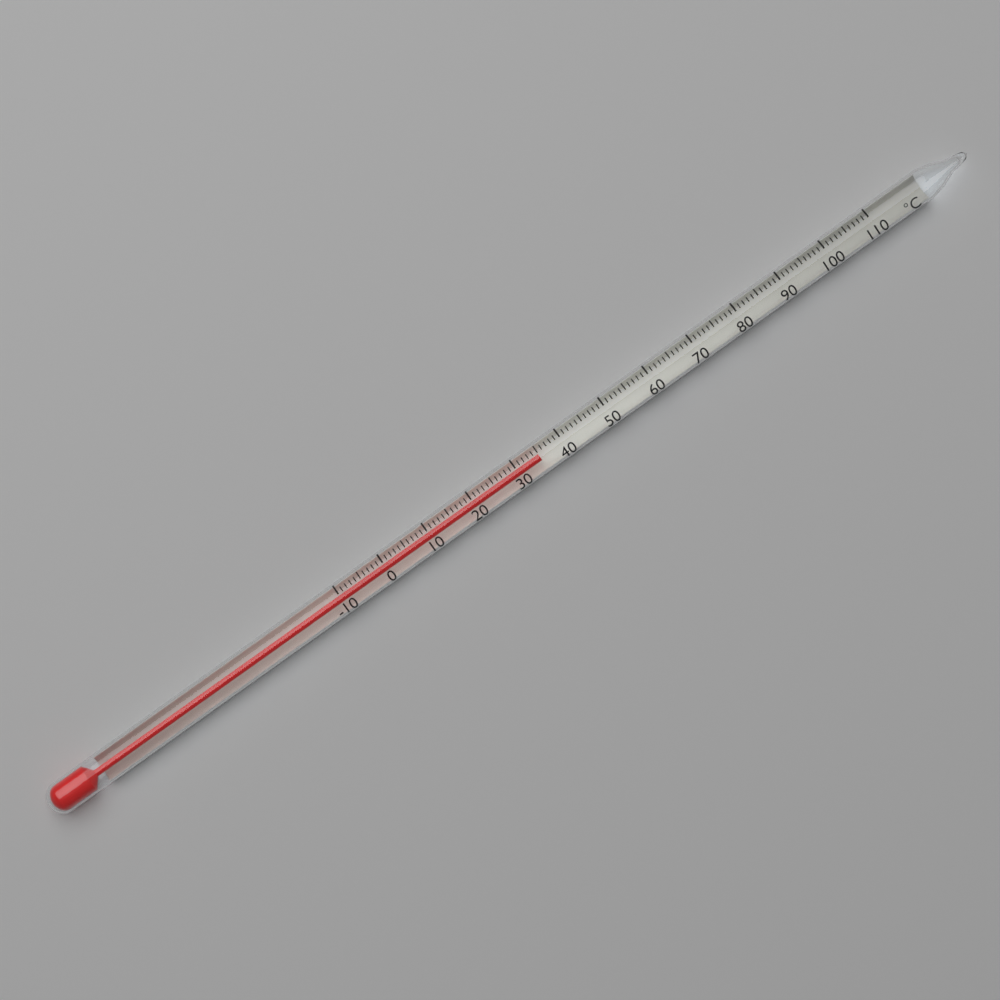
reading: 35 °C
